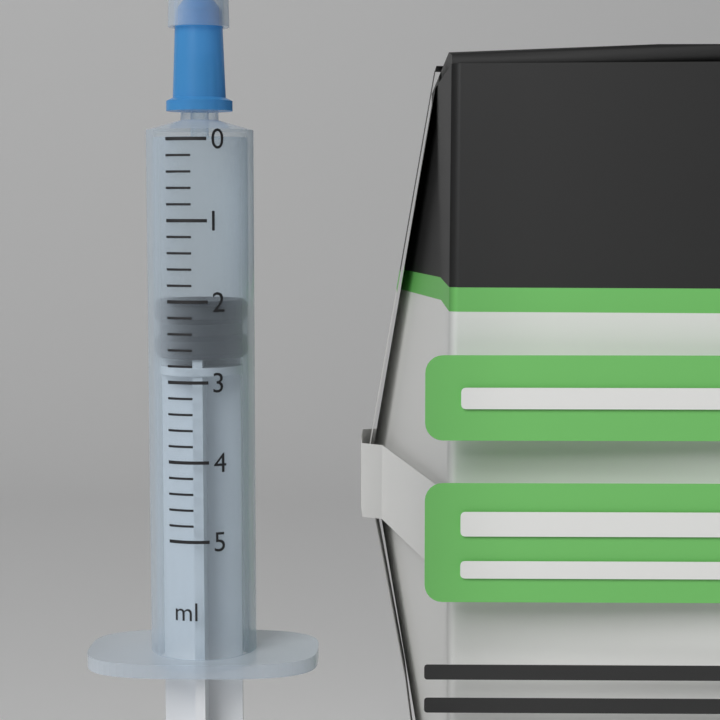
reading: 2.0 ml
